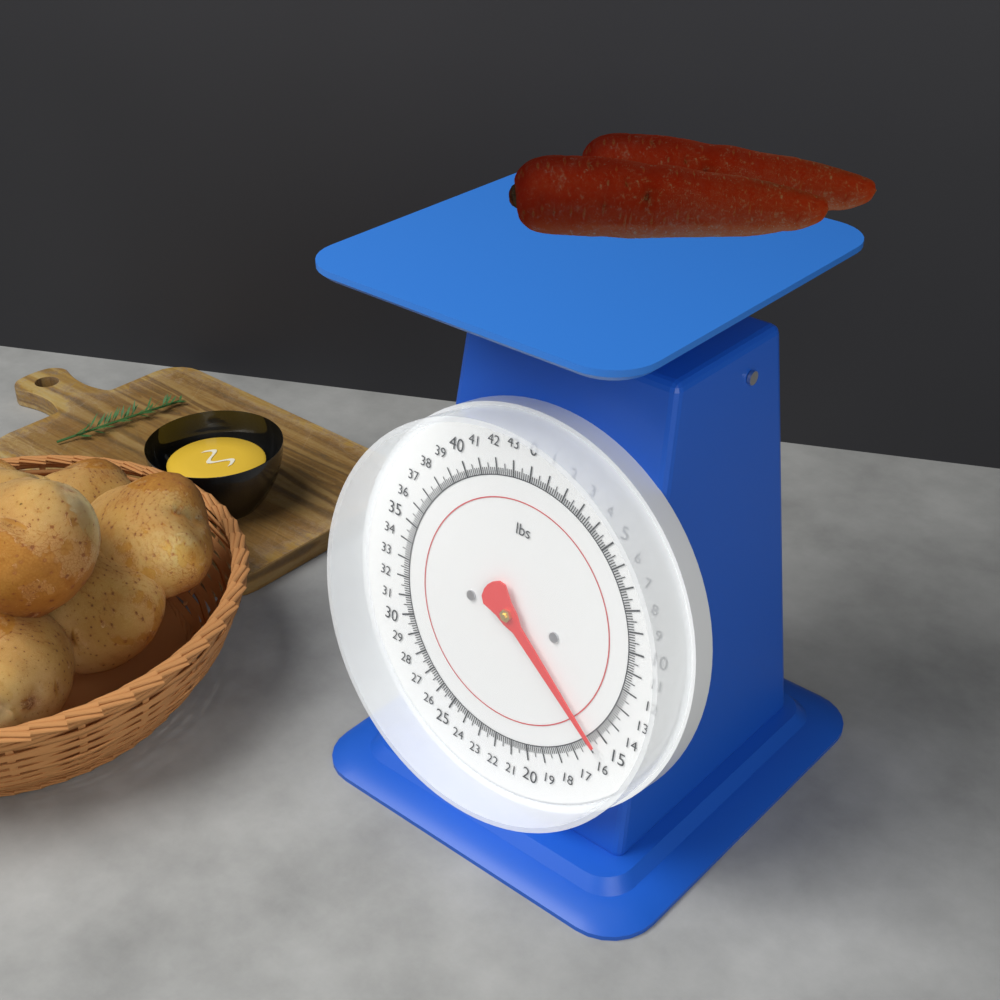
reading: 15.625 lbs
